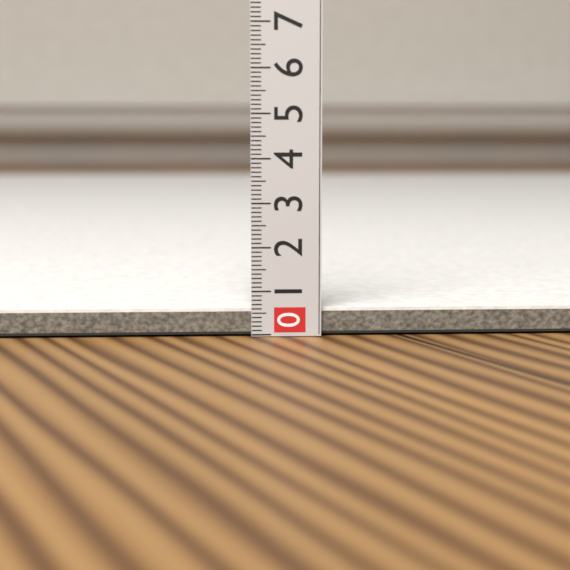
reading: 0.6 (no unit)
